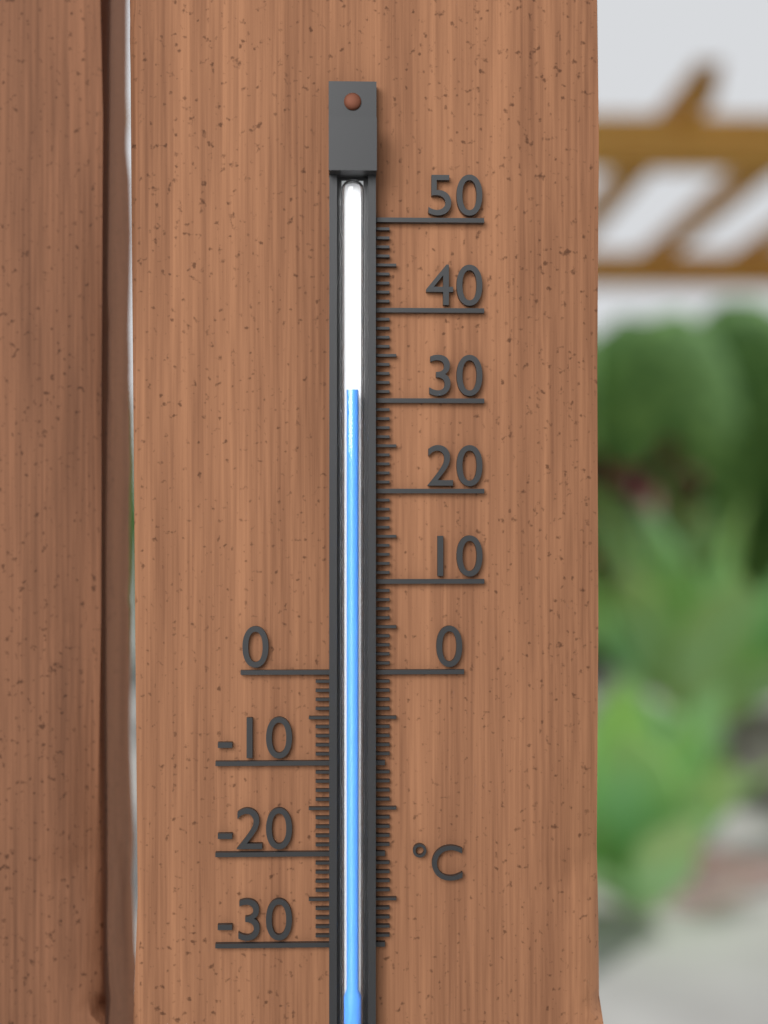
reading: 31 °C
